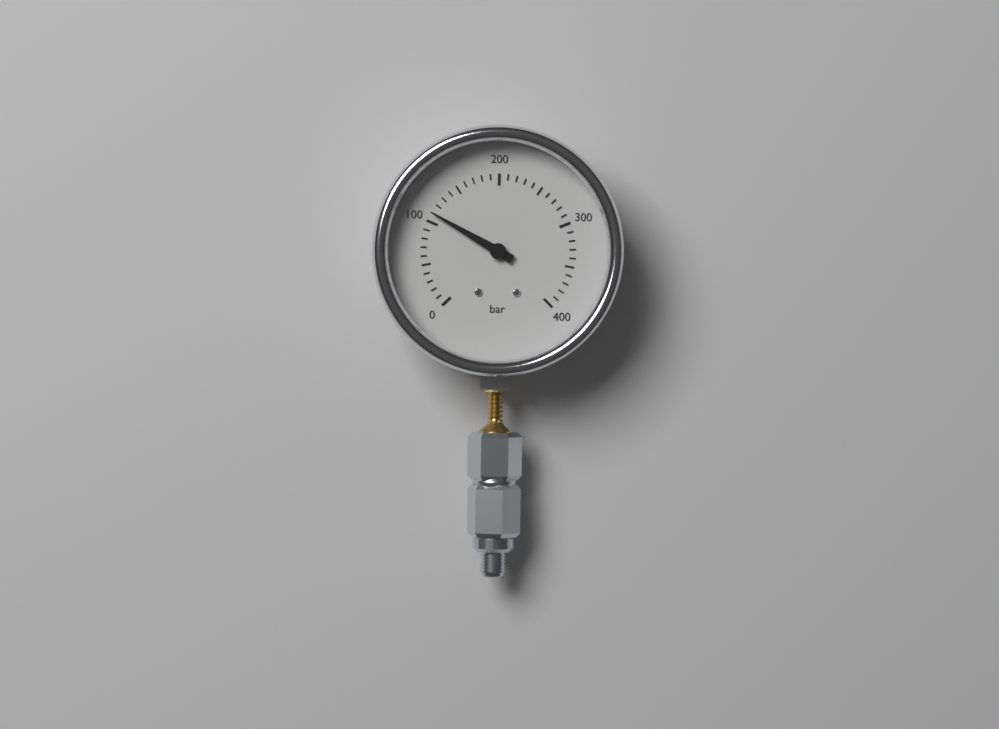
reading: 110 bar
